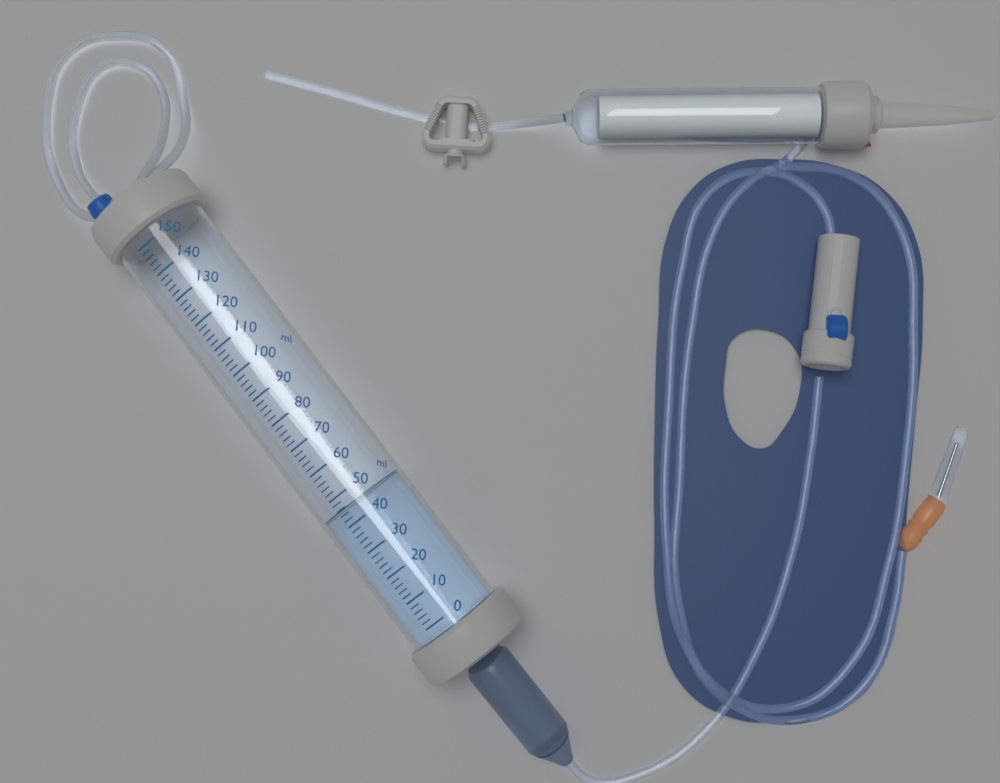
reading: 46 ml
